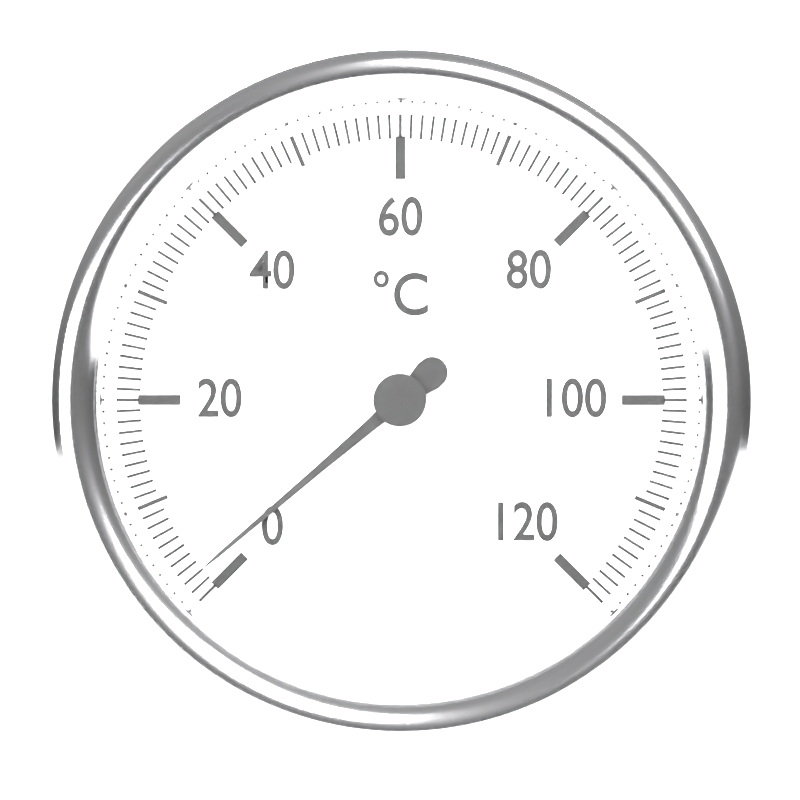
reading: 2 °C
